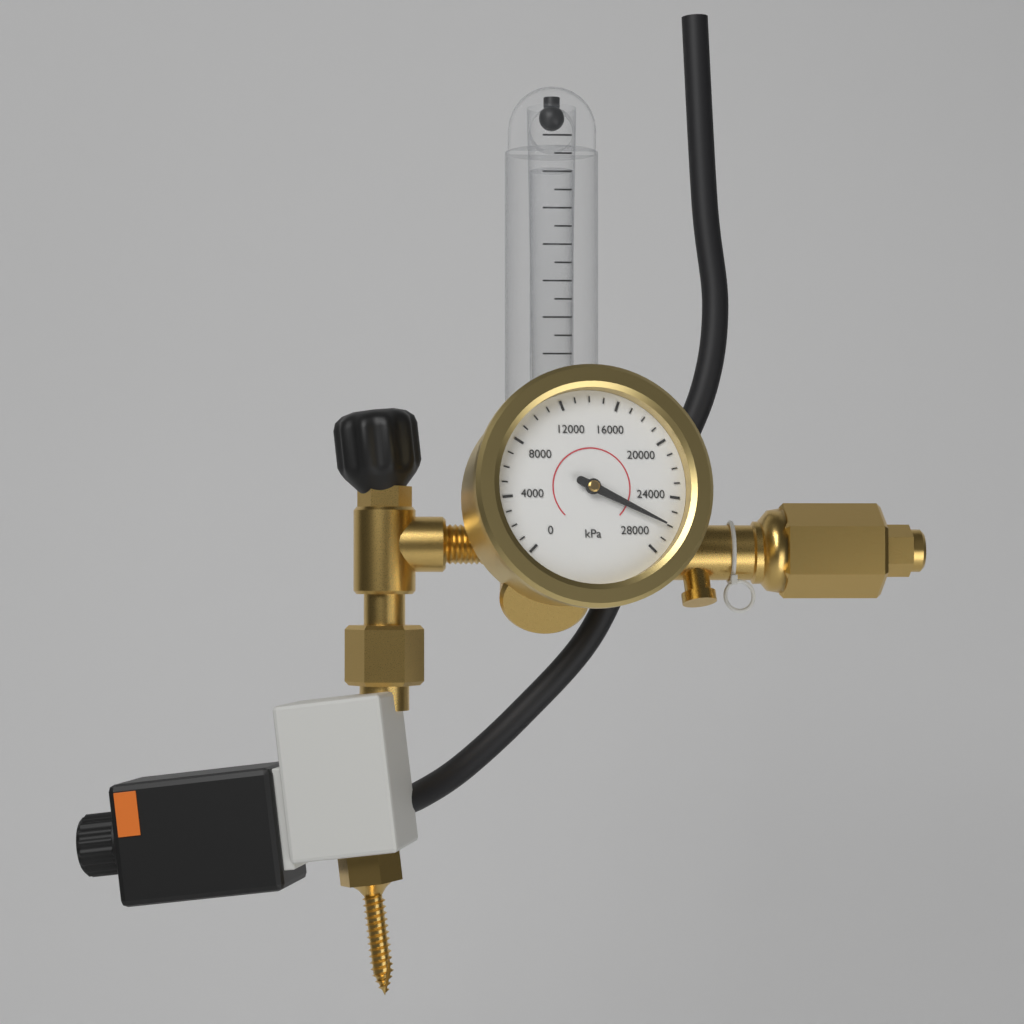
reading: 26000 kPa
